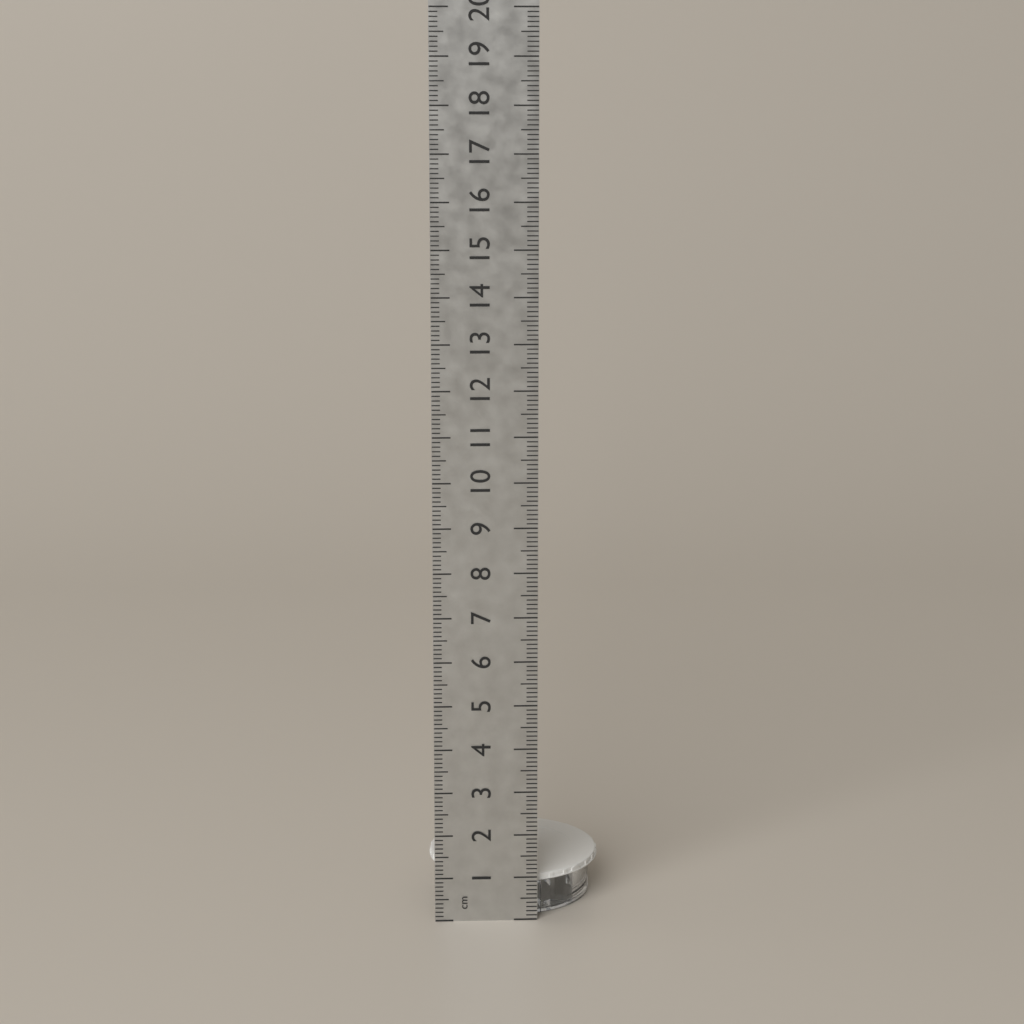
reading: 1.0 cm
